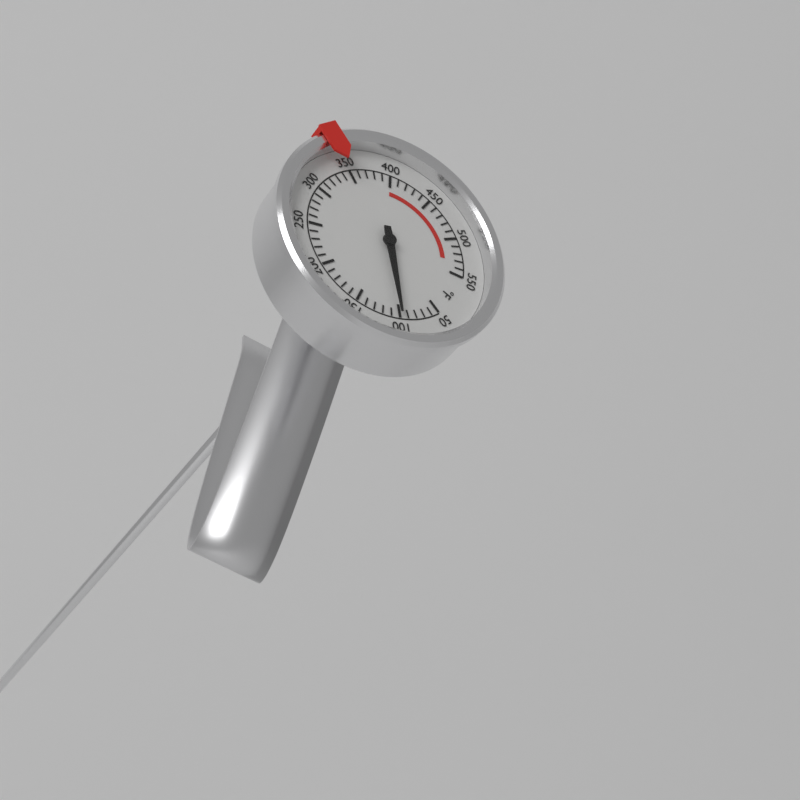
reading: 100 °F
